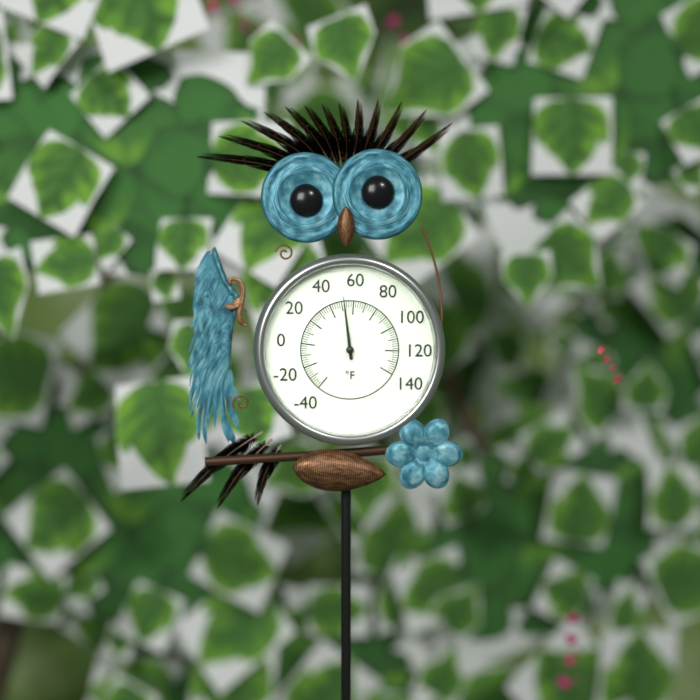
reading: 52 °F
